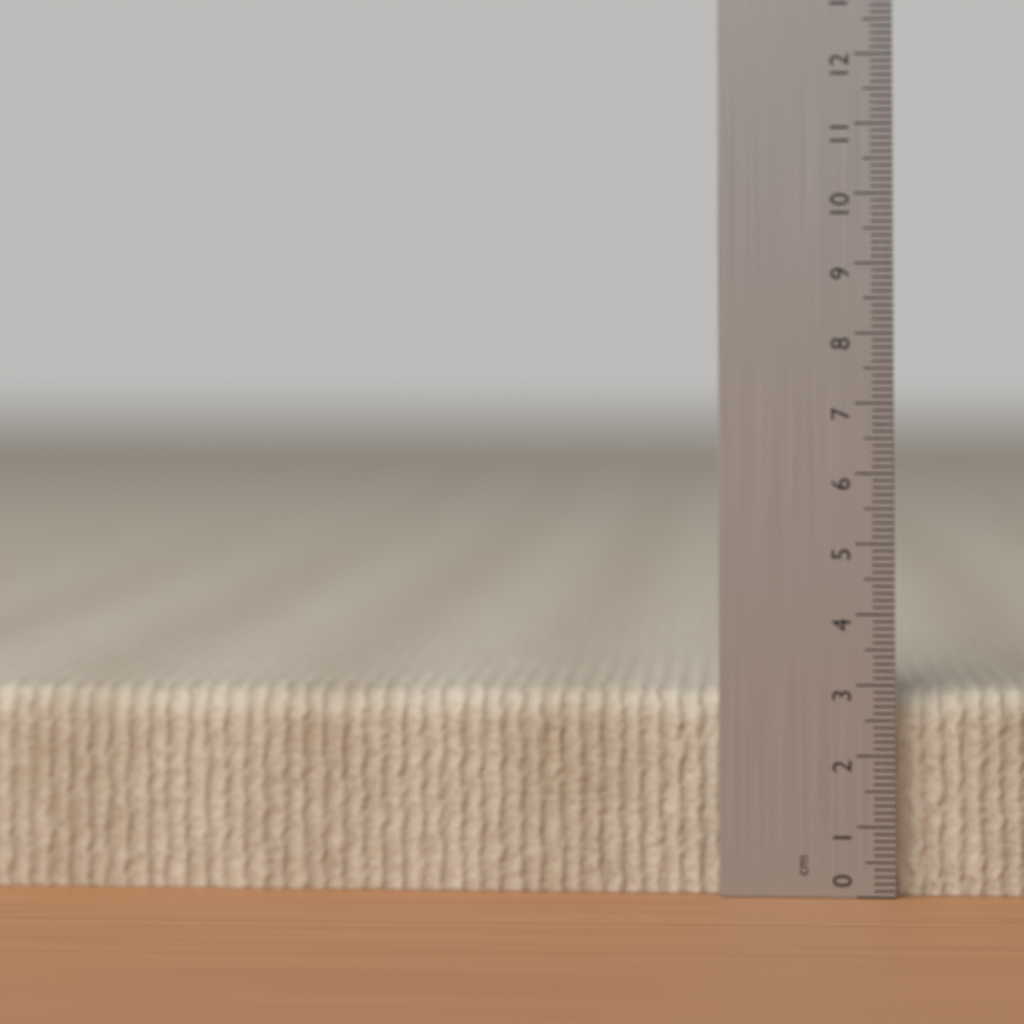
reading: 2.9 cm
